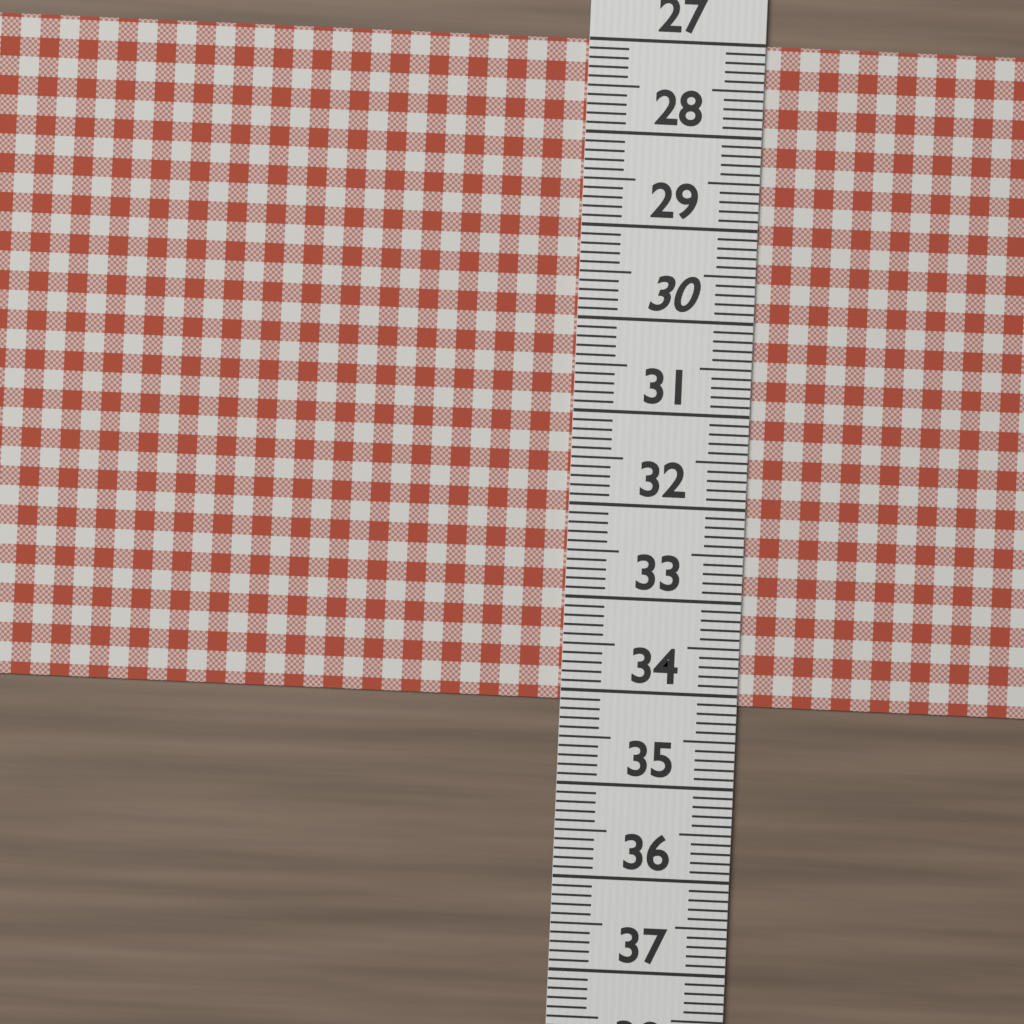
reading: 34.1 (no unit)
